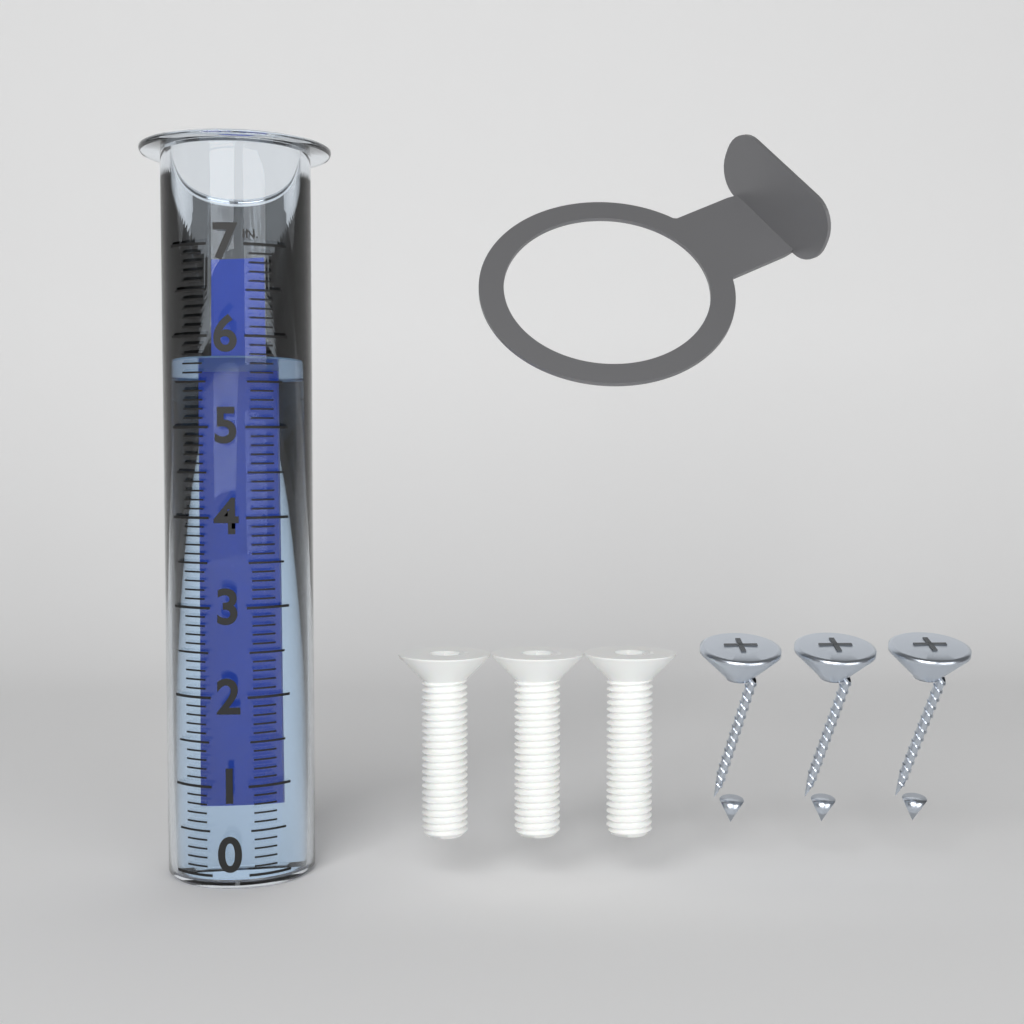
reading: 5.8 in
